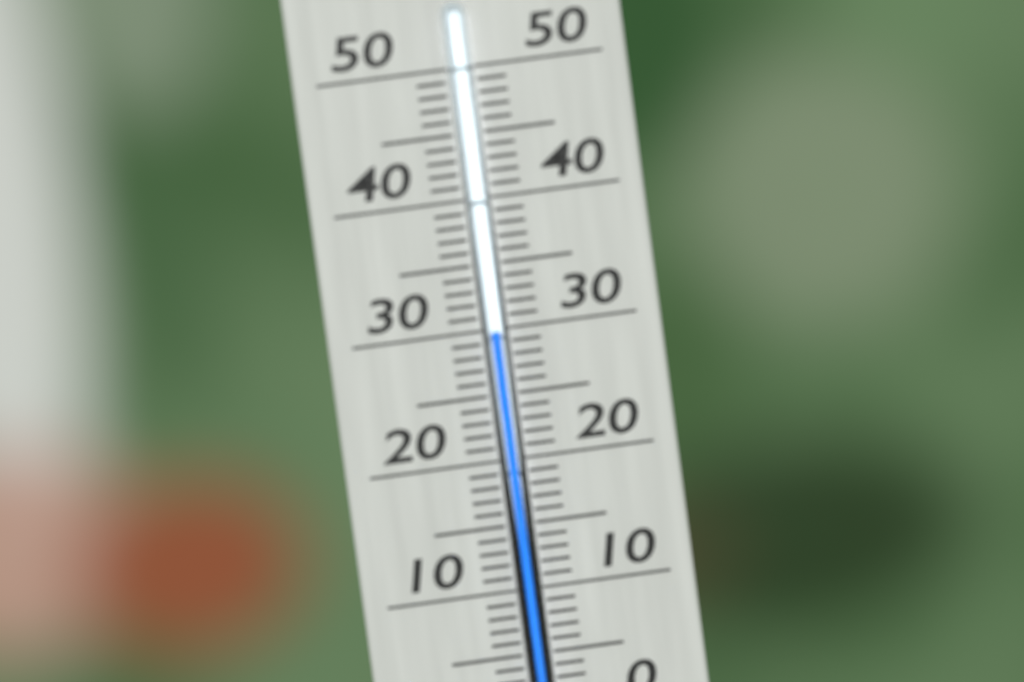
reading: 30 °C
